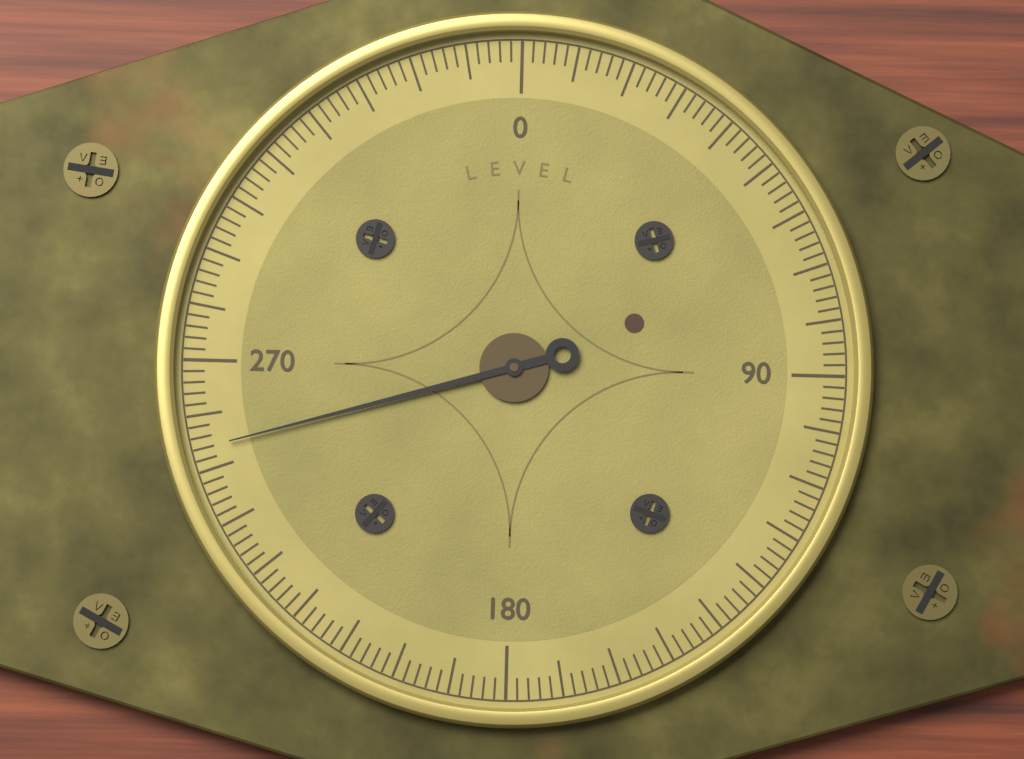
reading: 254 (no unit)
